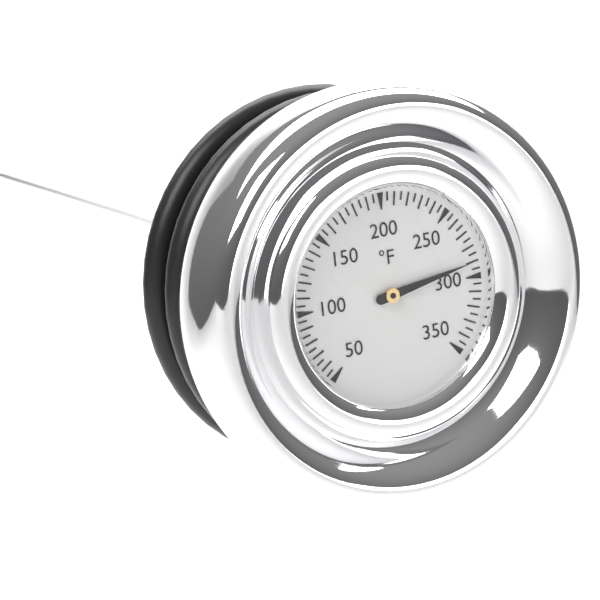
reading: 290 °F
